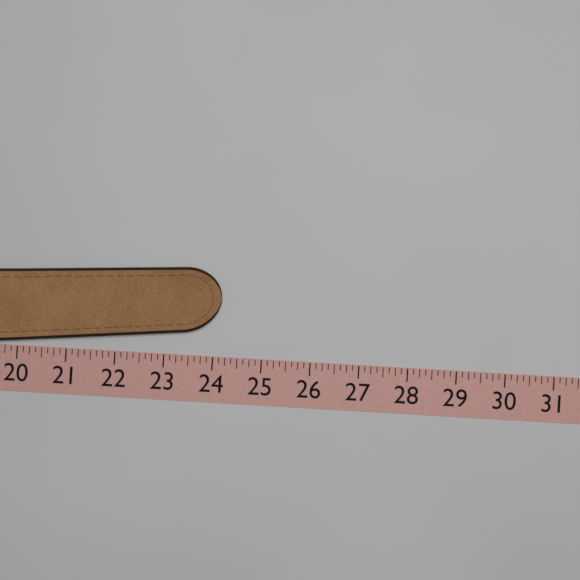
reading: 24.125 (no unit)
